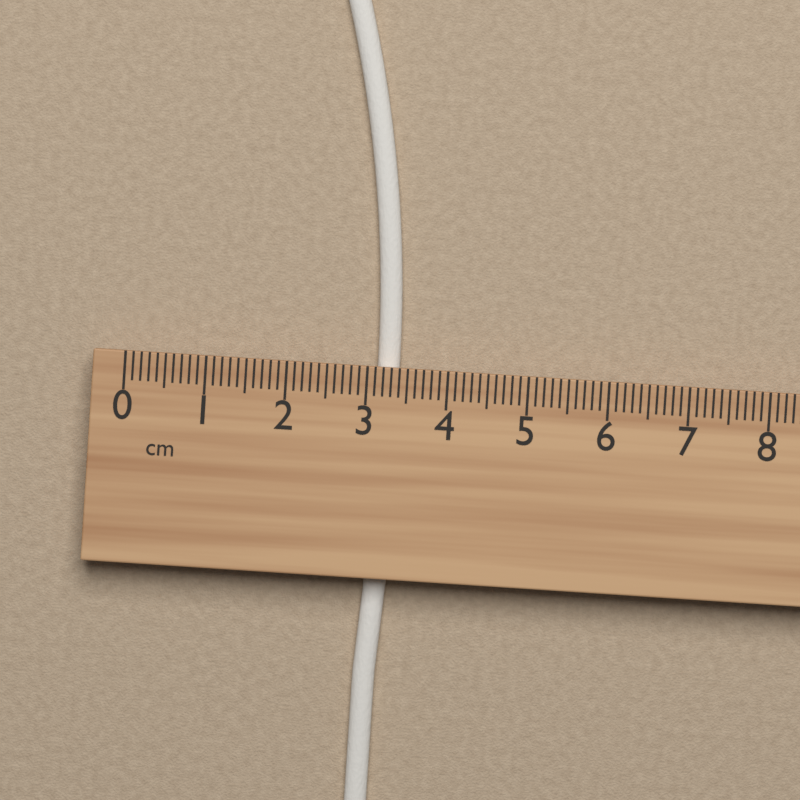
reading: 3.4 cm
